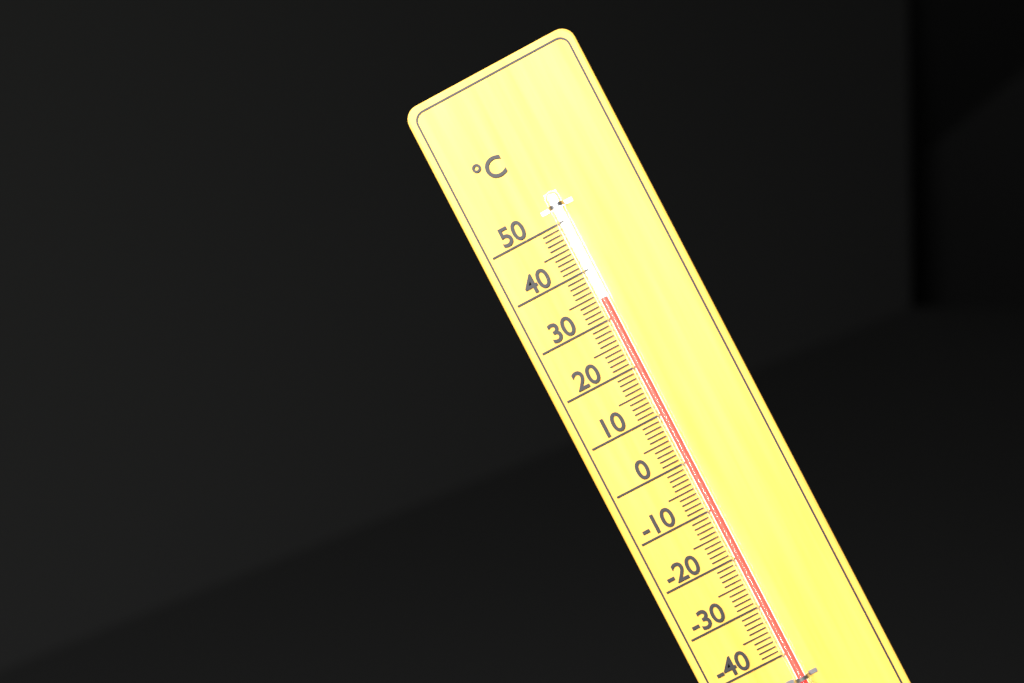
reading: 34 °C
